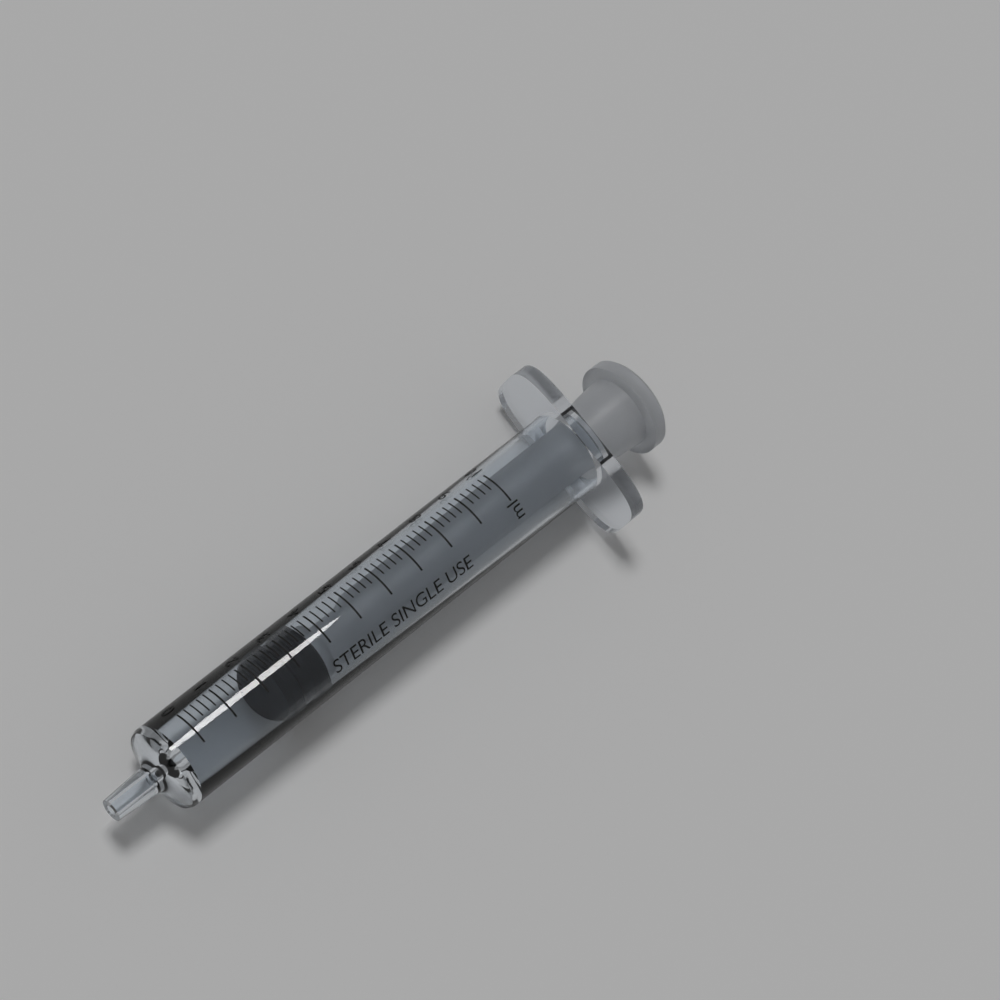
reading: 2.4 ml
